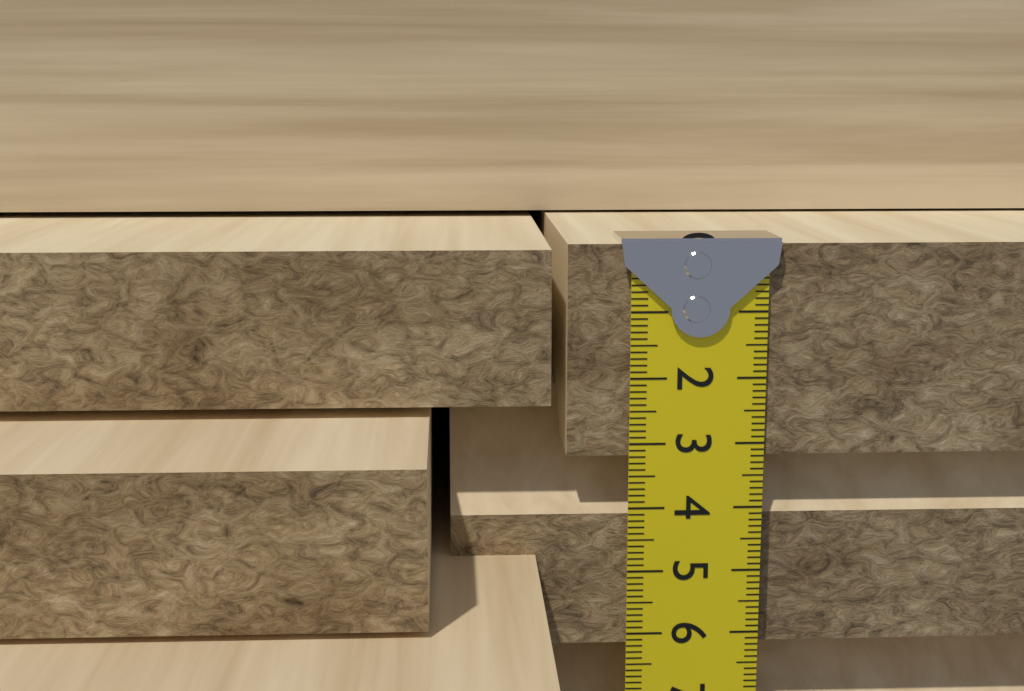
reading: 3.2 cm
